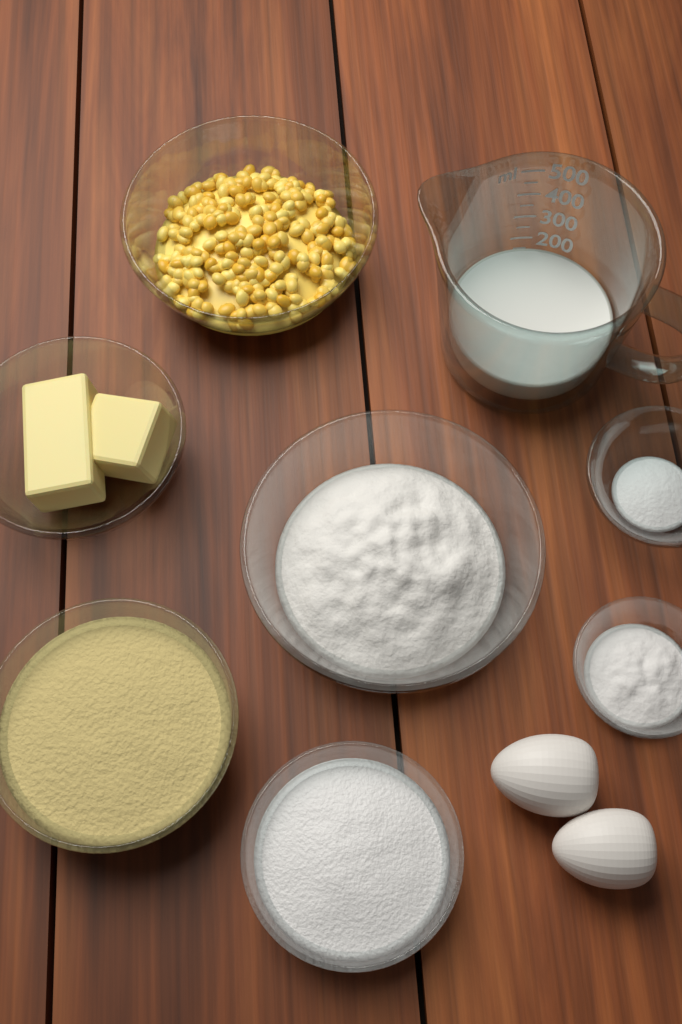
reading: 150 ml
